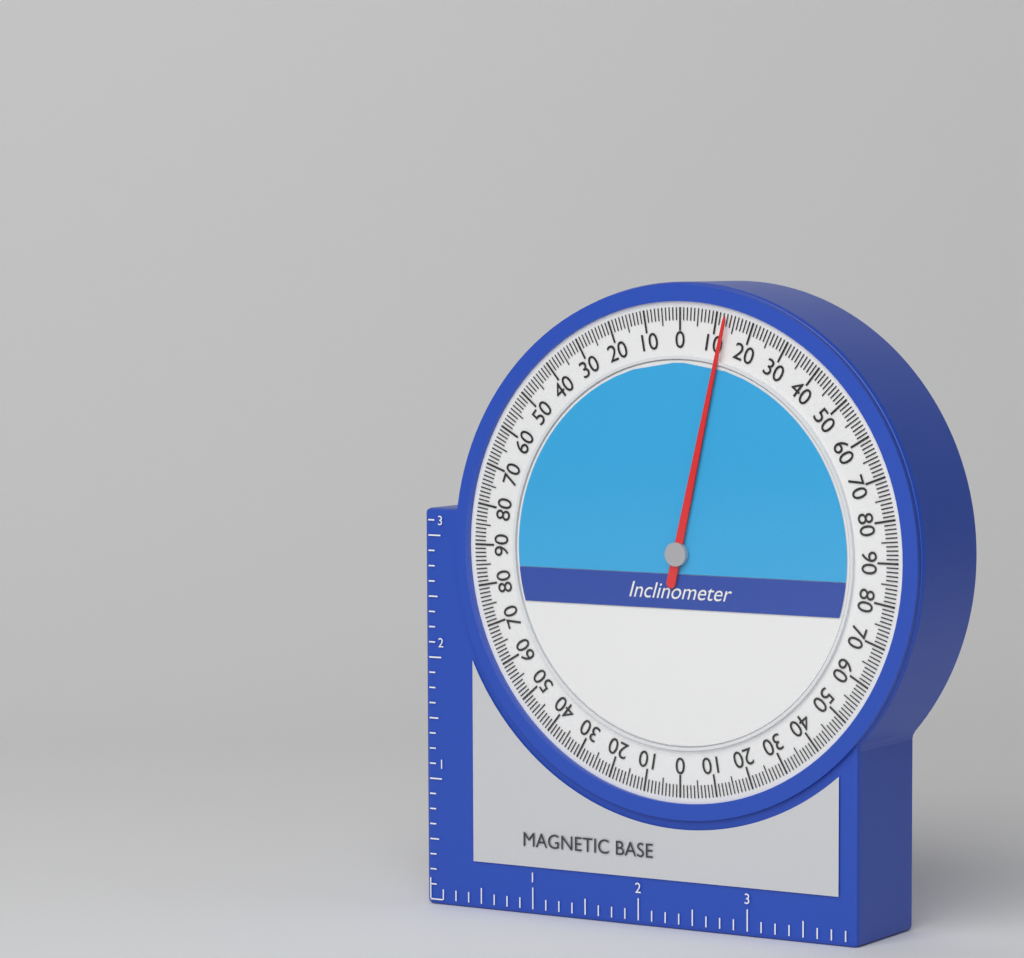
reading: 13 (no unit)
